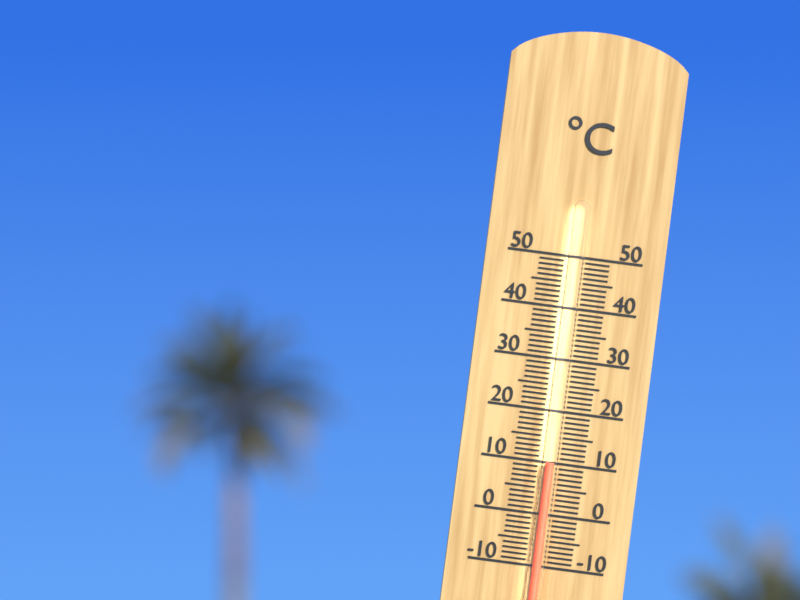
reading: 10 °C
